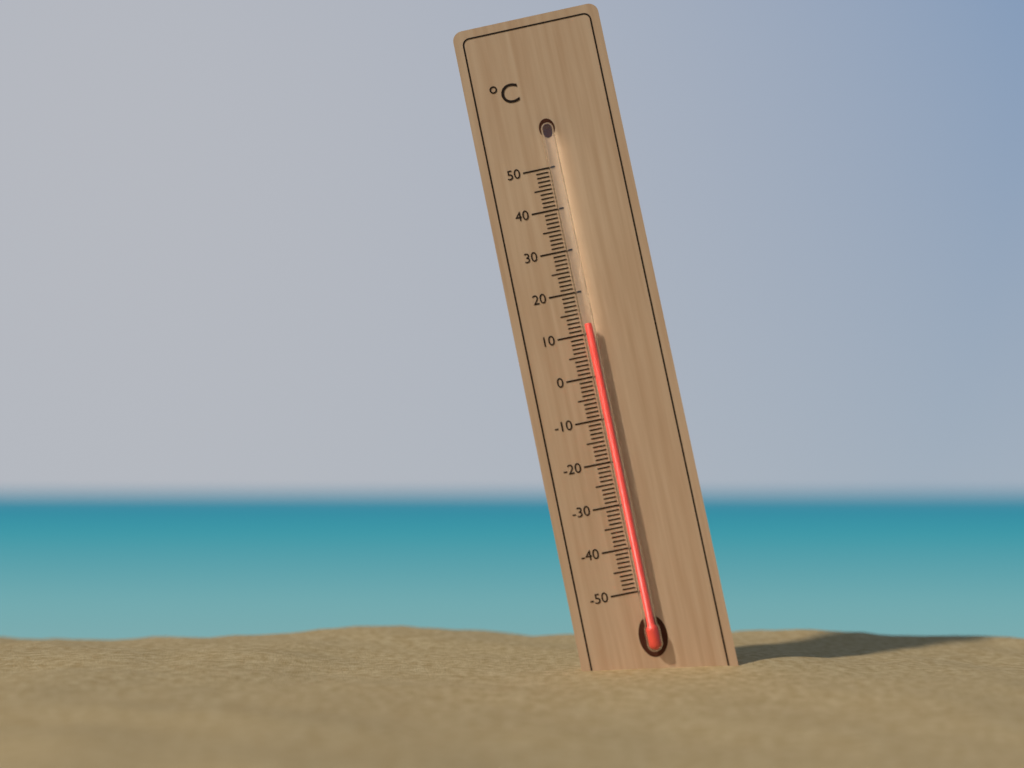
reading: 12 °C
